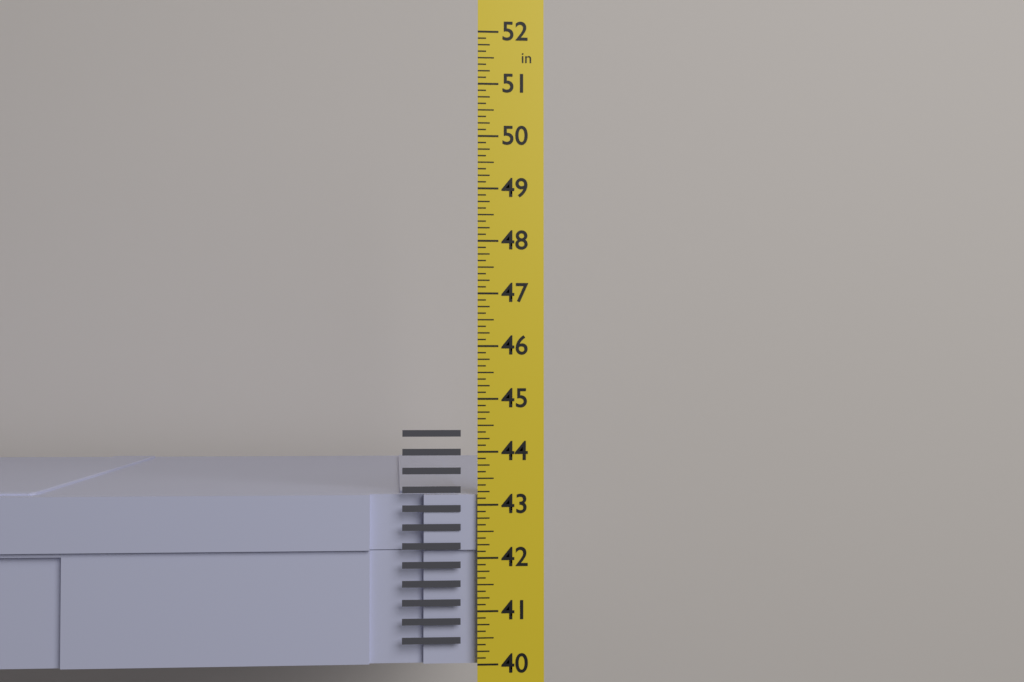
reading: 43.250 in
